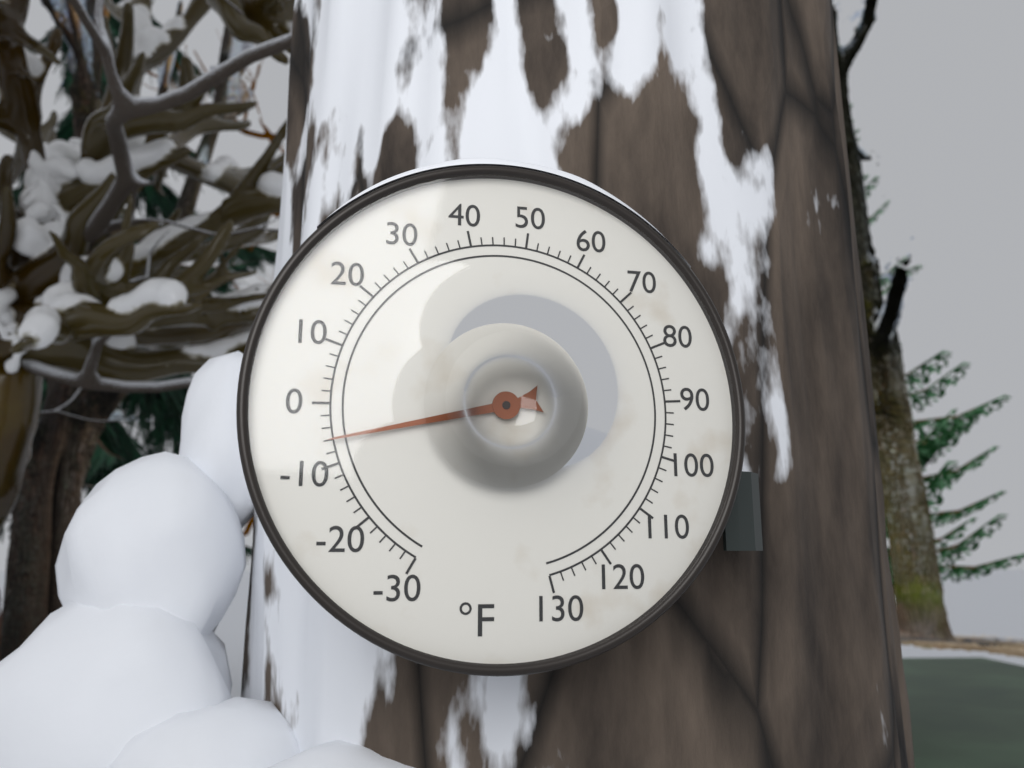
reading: -6 °F
